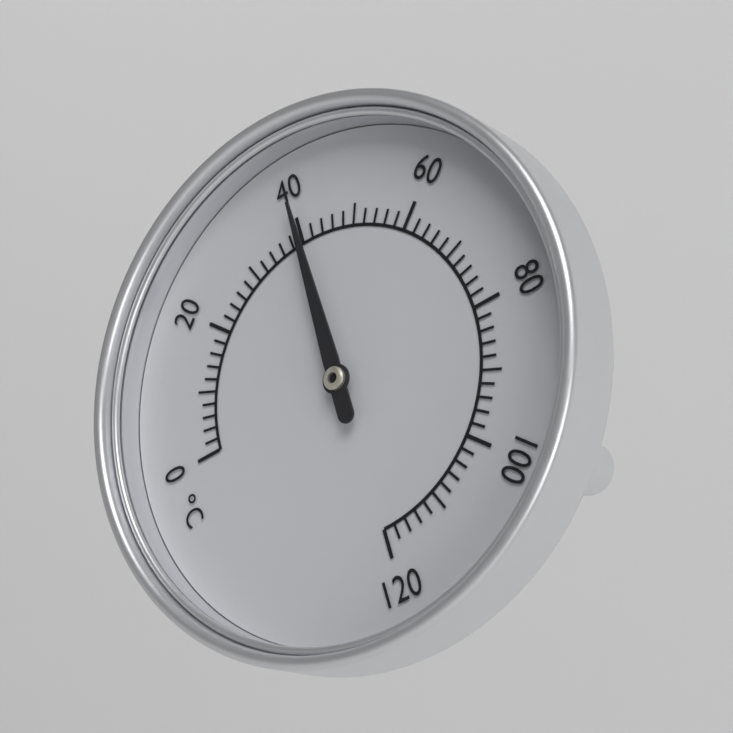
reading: 40 °C
